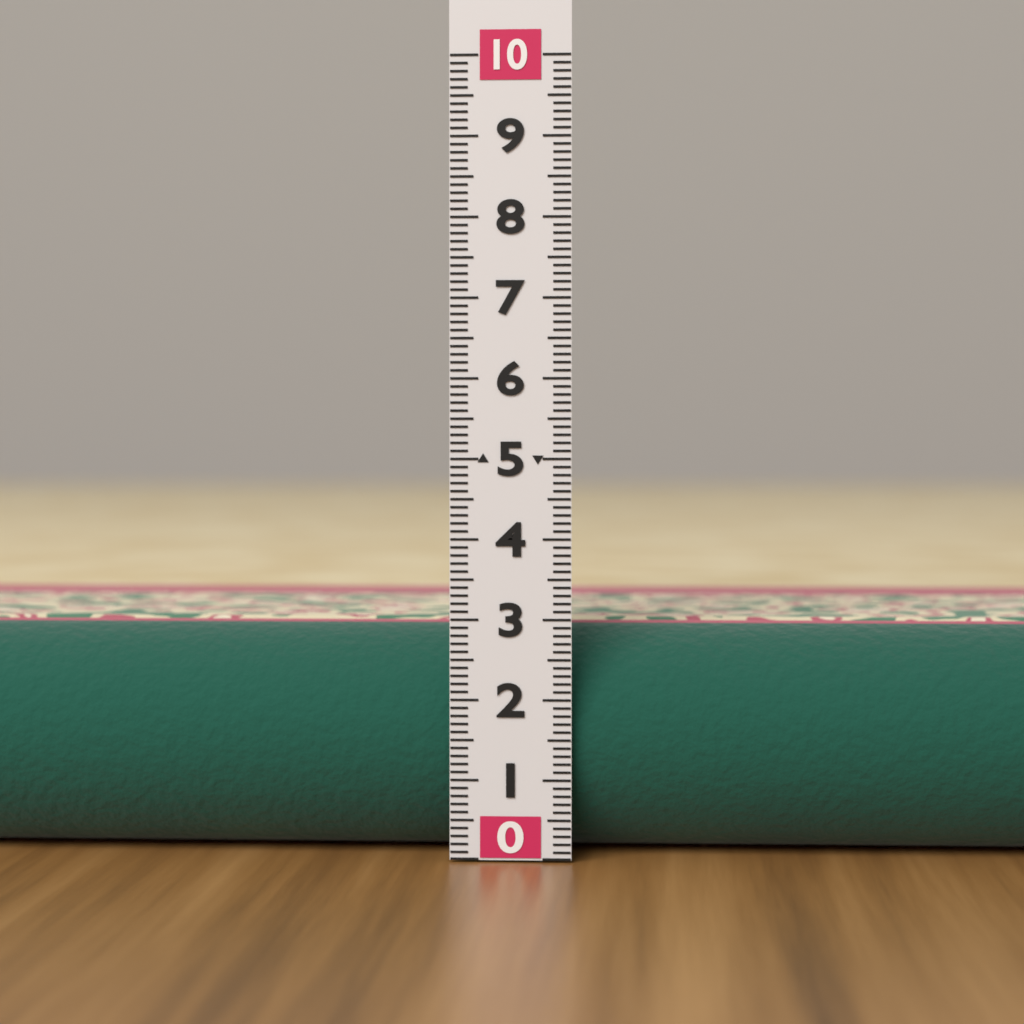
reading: 2.9 (no unit)
